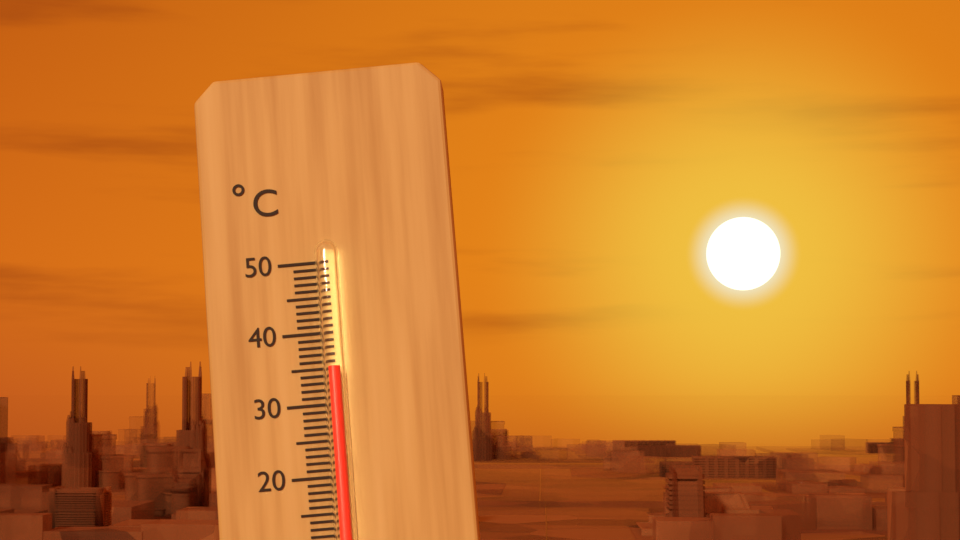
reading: 35 °C
